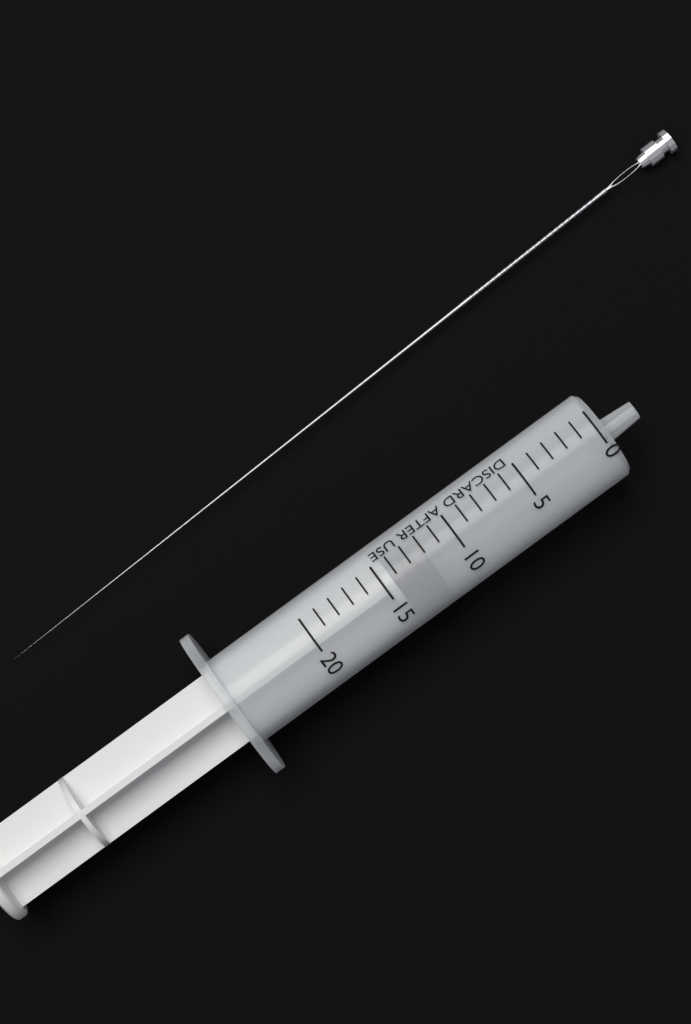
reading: 12 (no unit)
